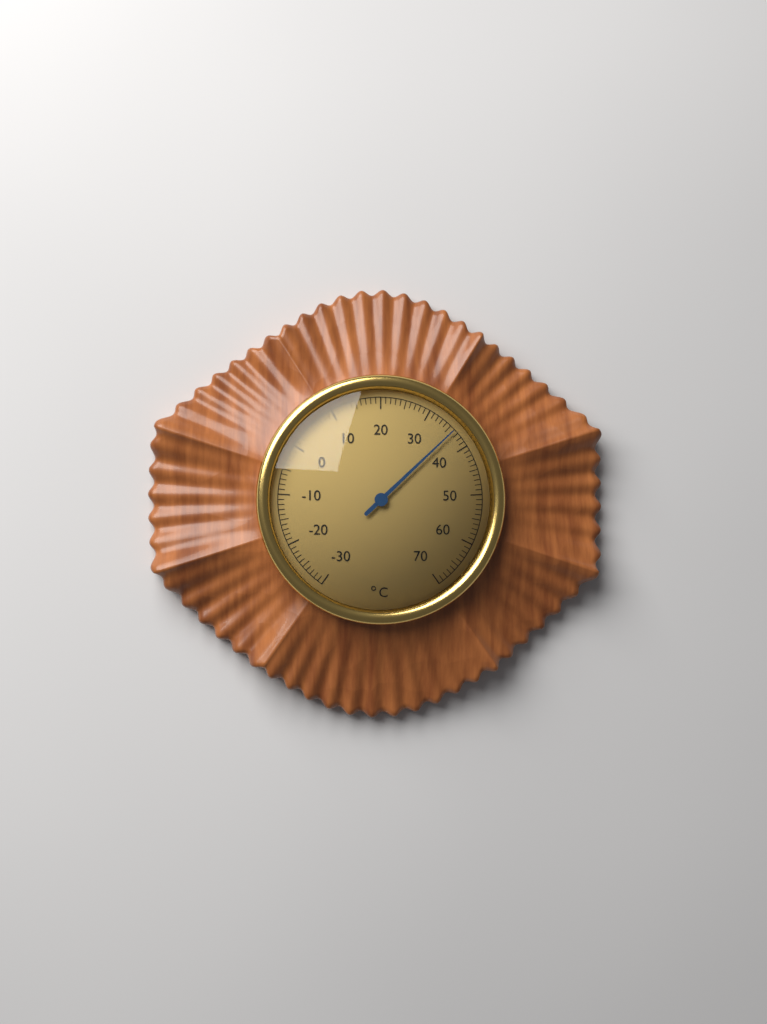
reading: 36 °C
